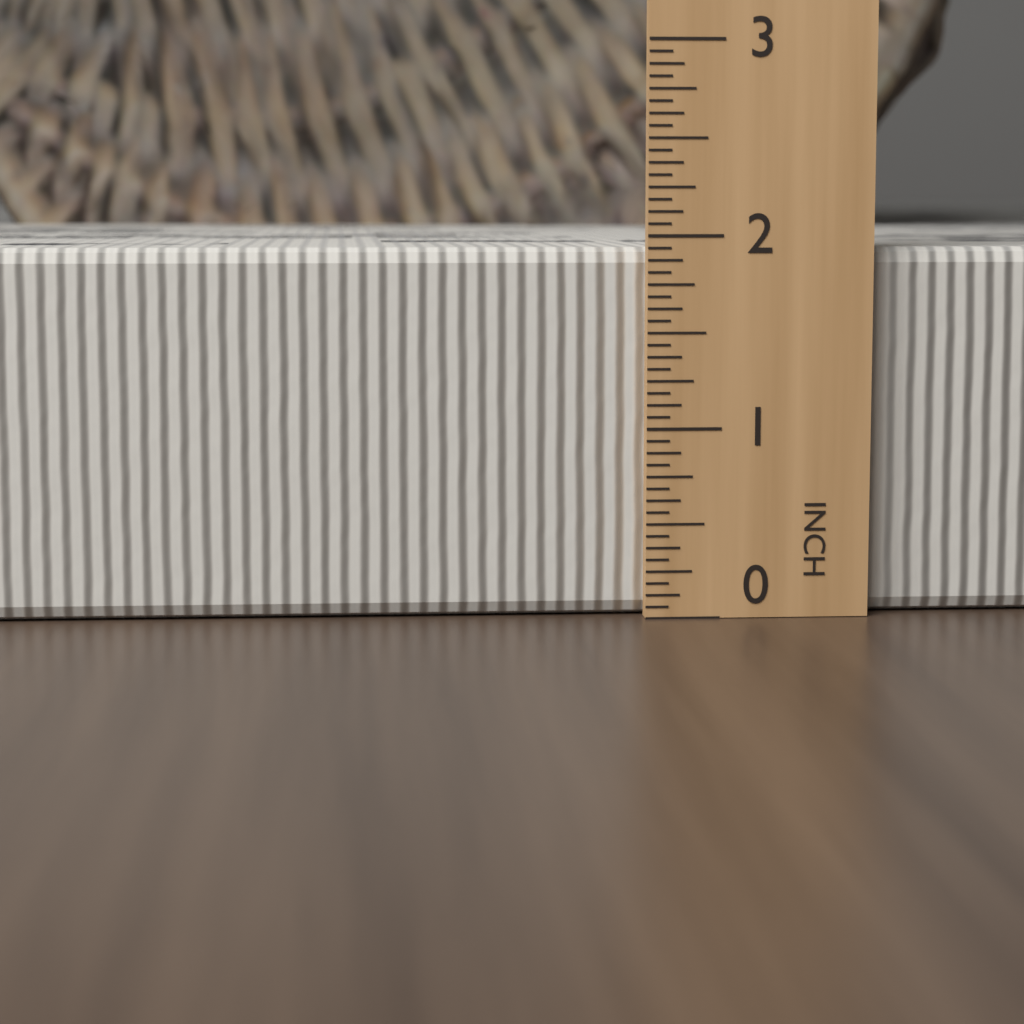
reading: 1.9375 in
